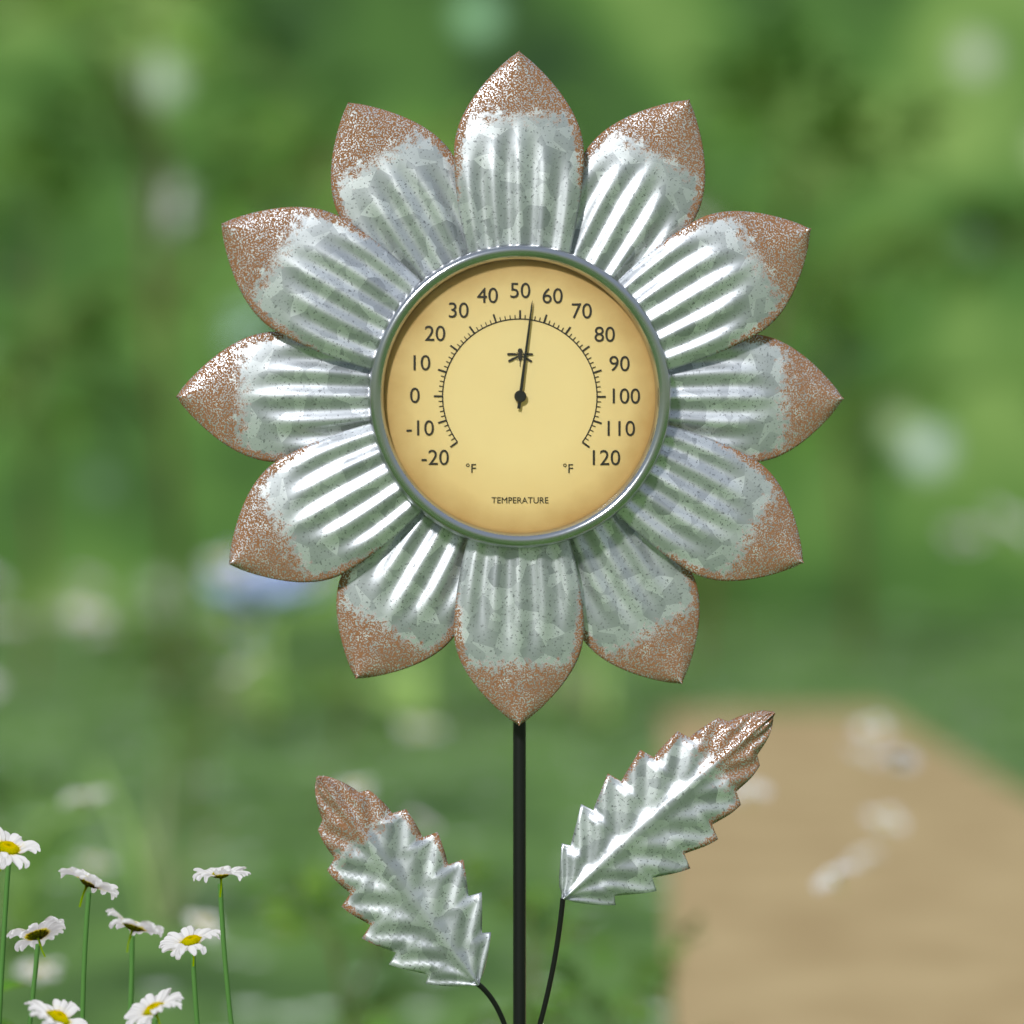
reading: 54 °F
